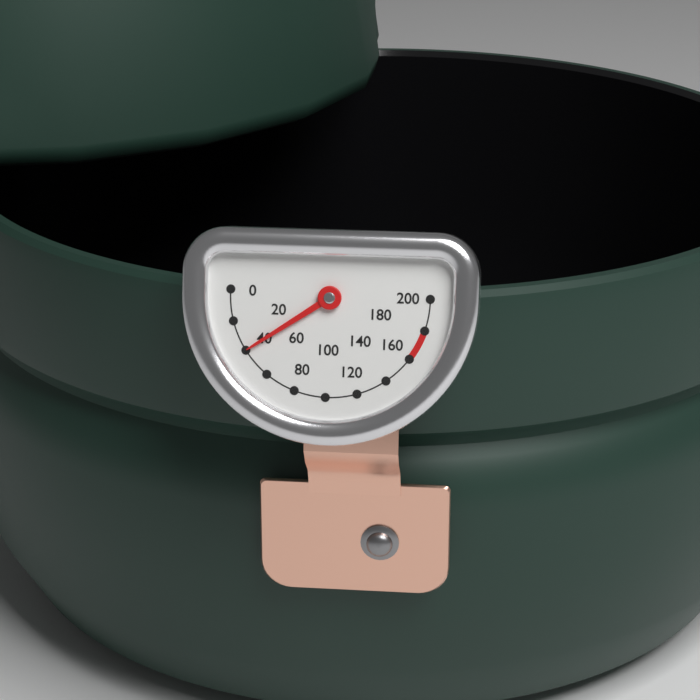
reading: 40 (no unit)
